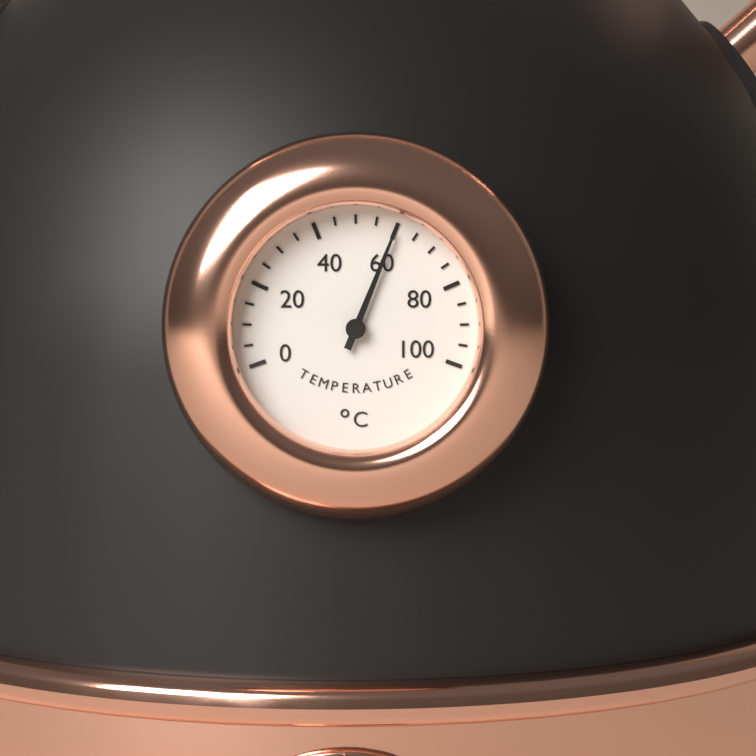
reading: 60 °C
